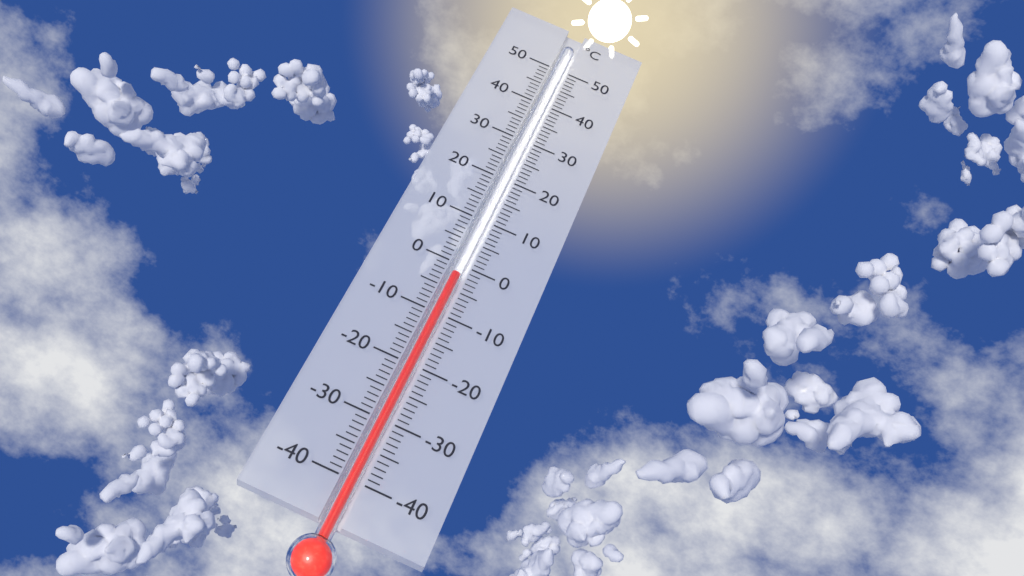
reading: -2 °C
